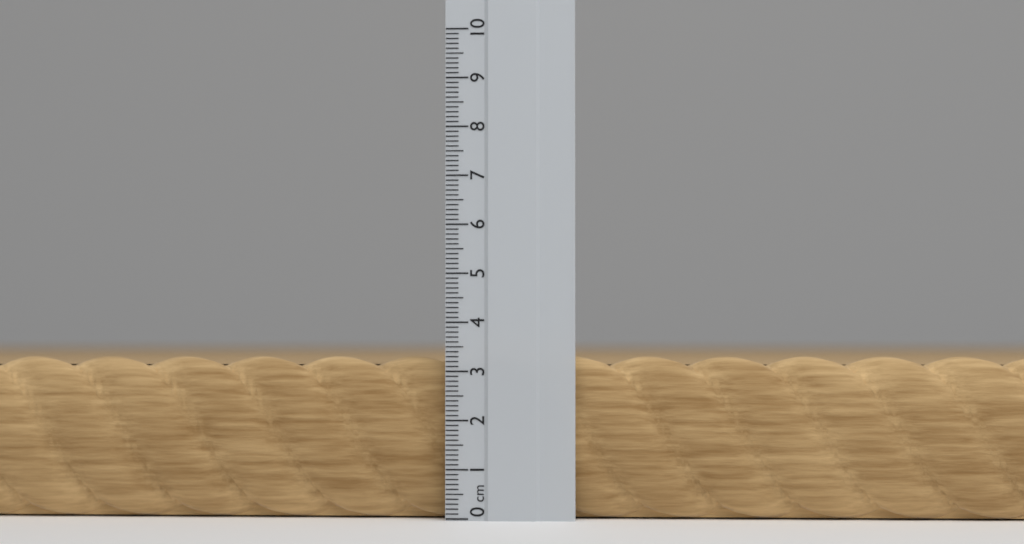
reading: 3.3 cm
